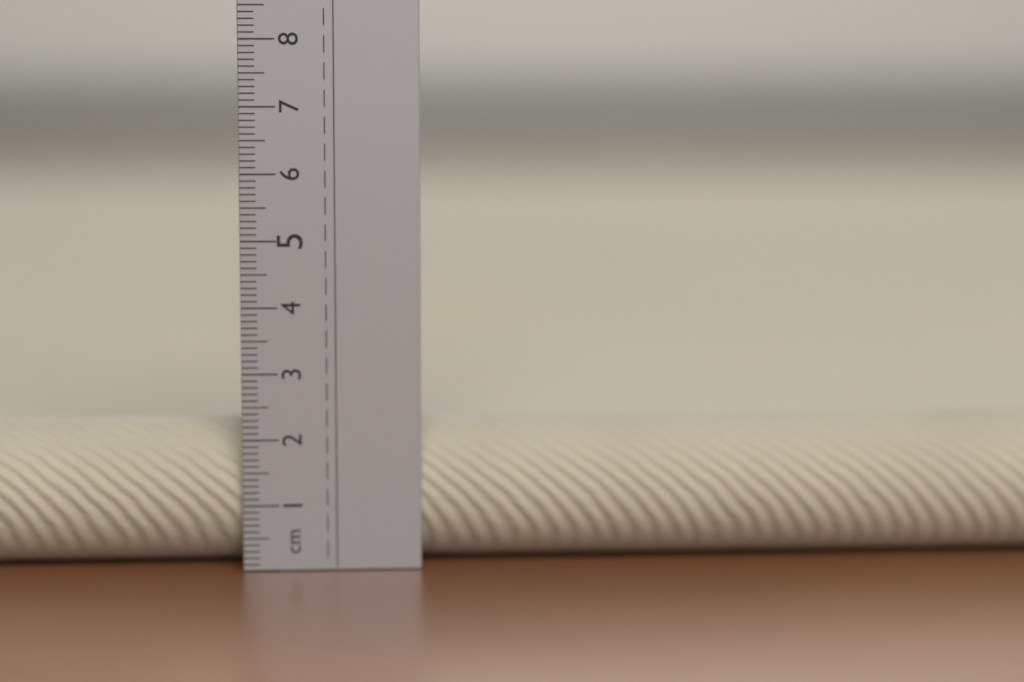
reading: 2.2 cm
